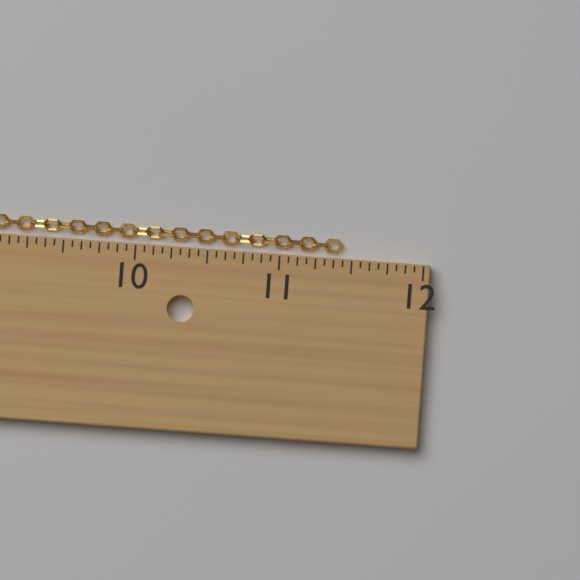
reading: 11.4375 in
